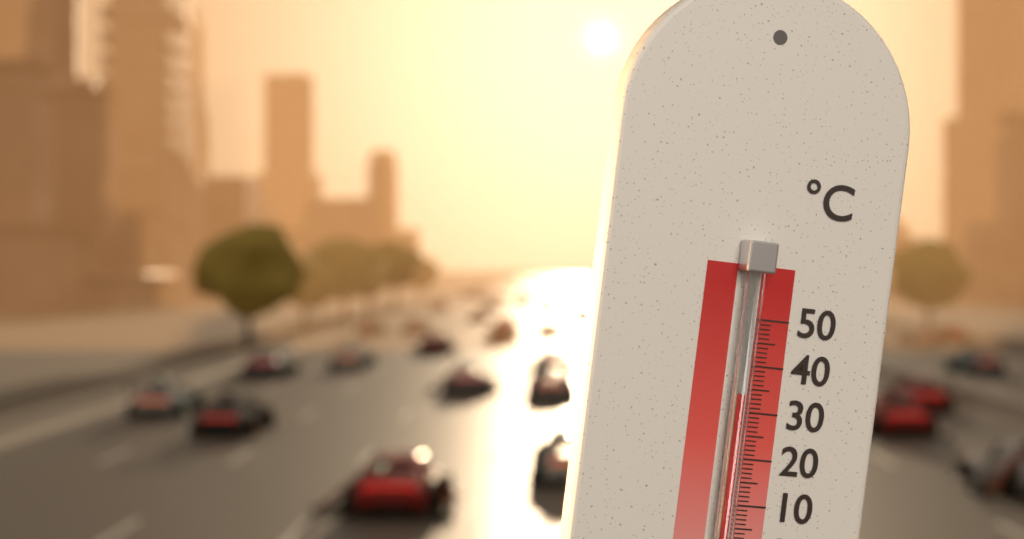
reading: 34 °C
